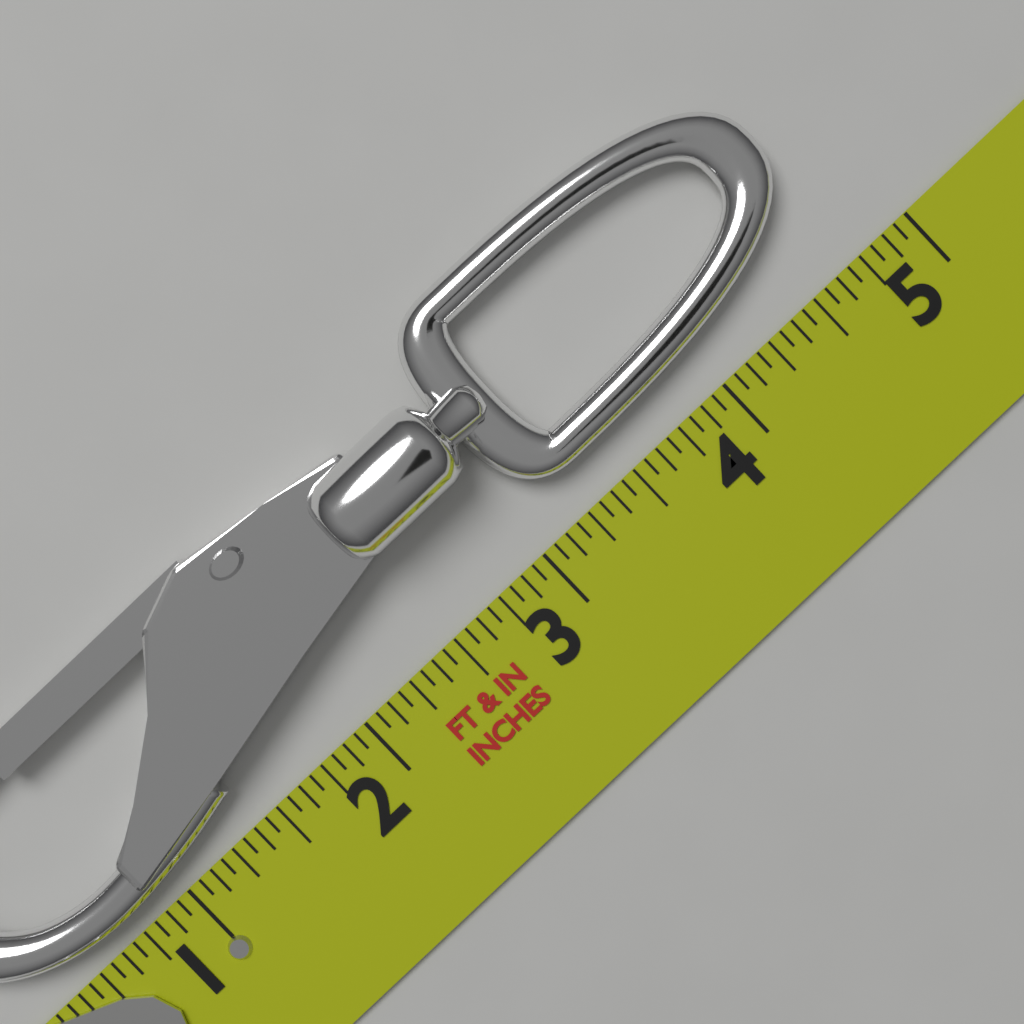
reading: 4.7500 in
